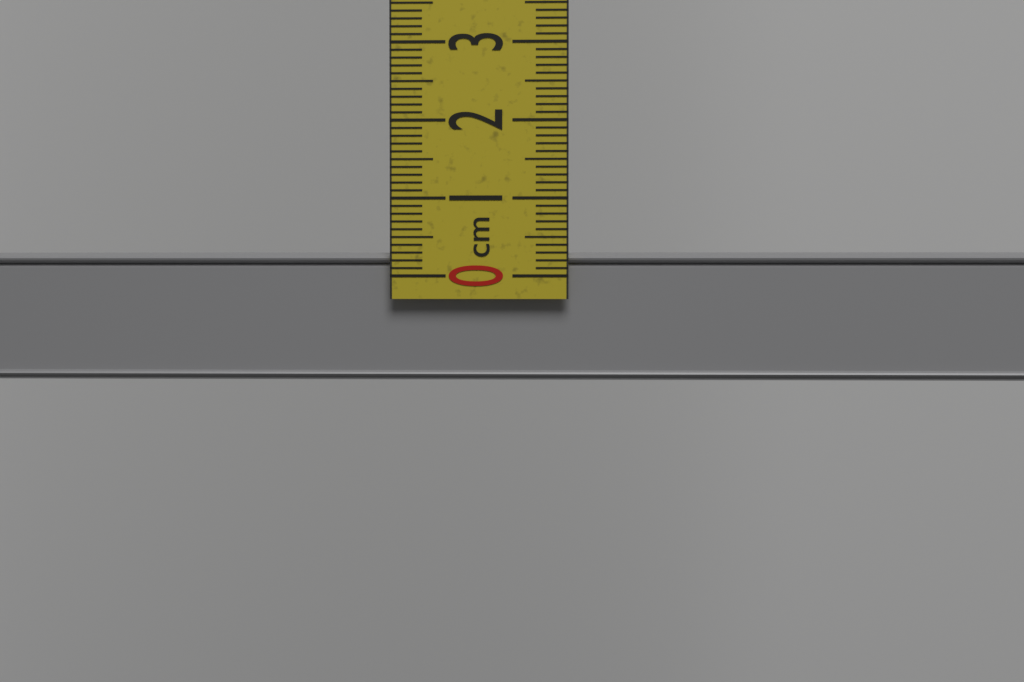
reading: 0.3 cm
